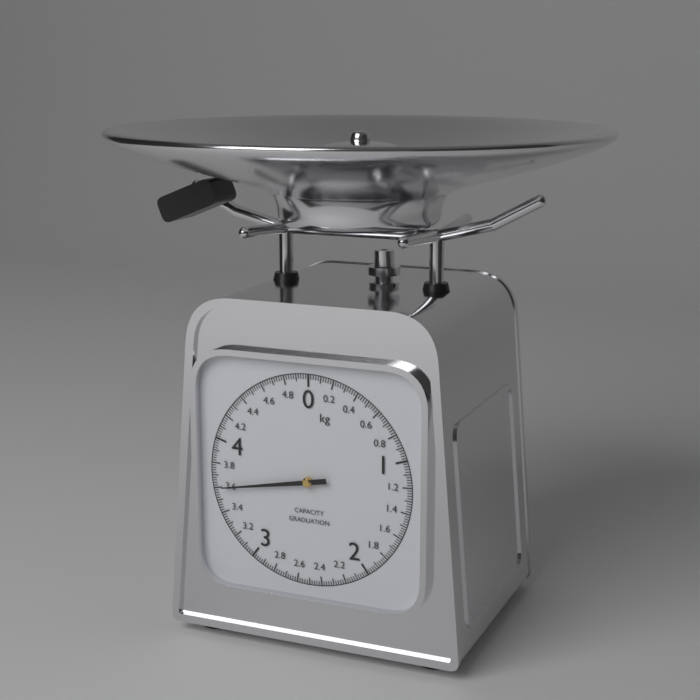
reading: 3.60 kg
